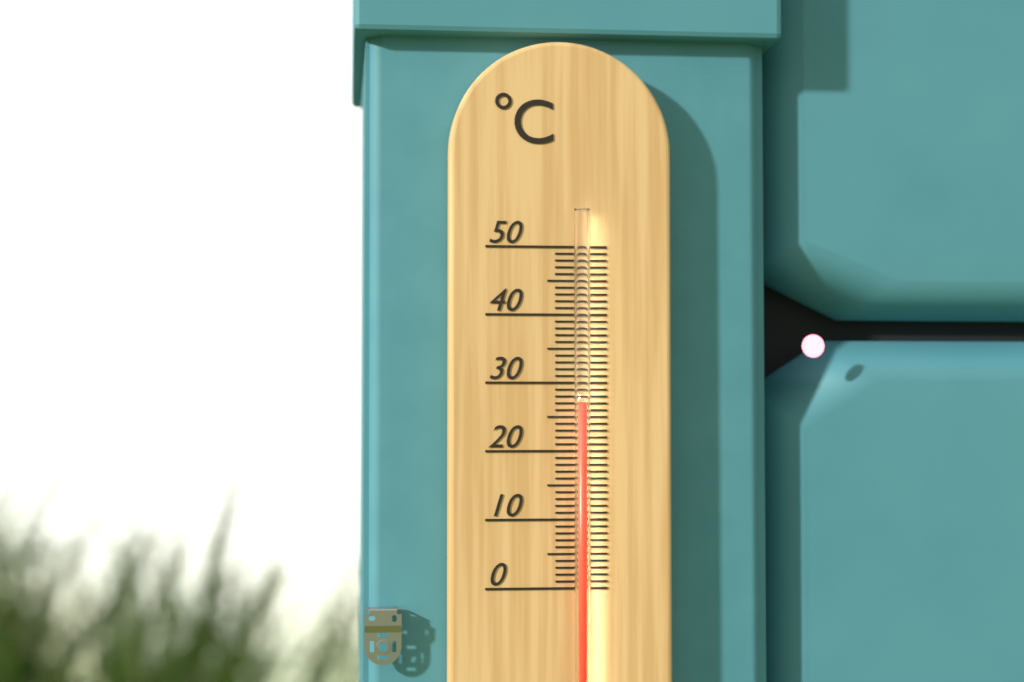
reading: 27 °C
